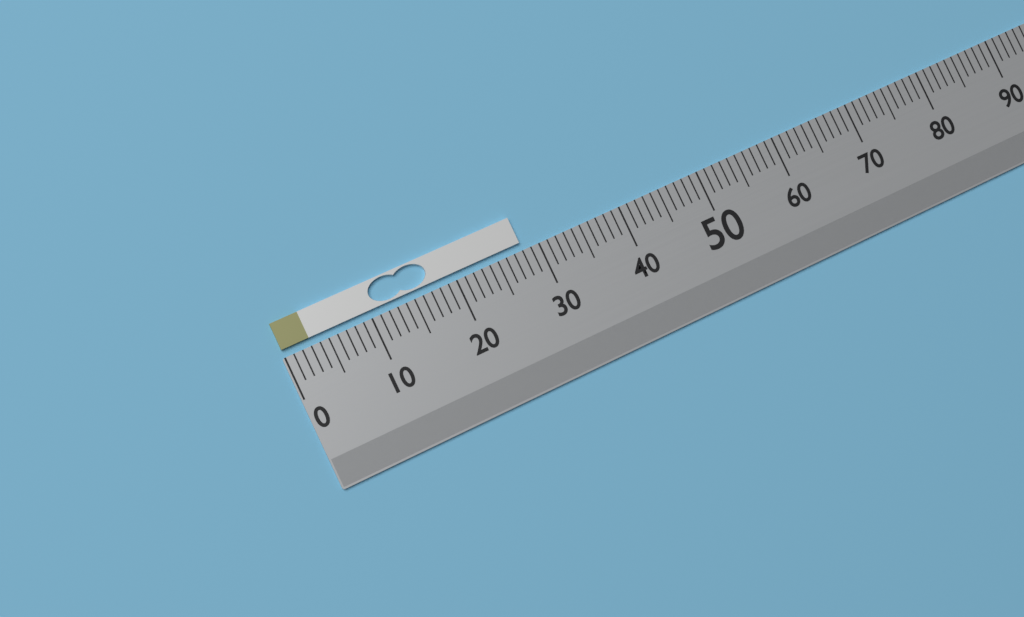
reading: 28 (no unit)
